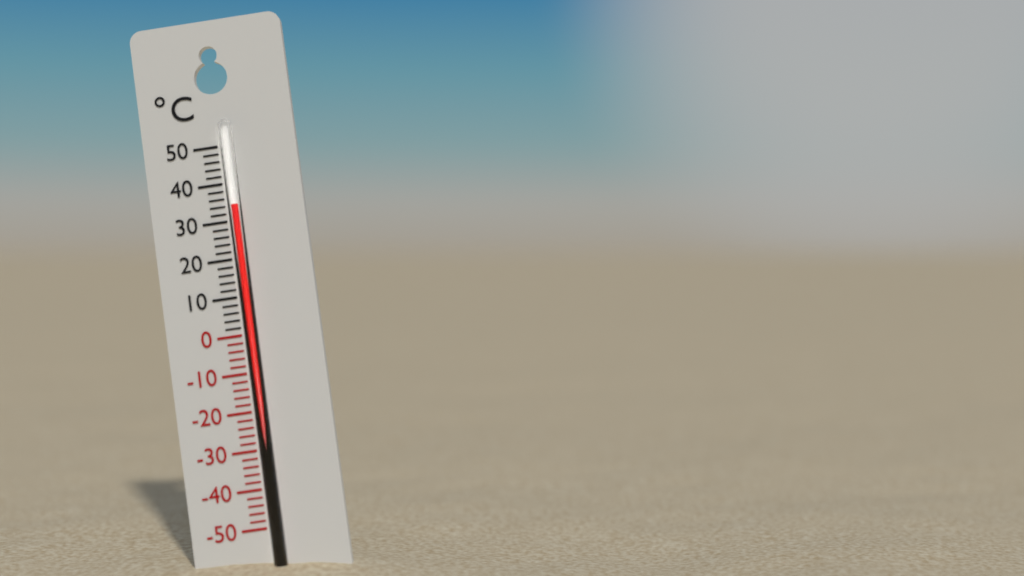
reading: 34 °C
